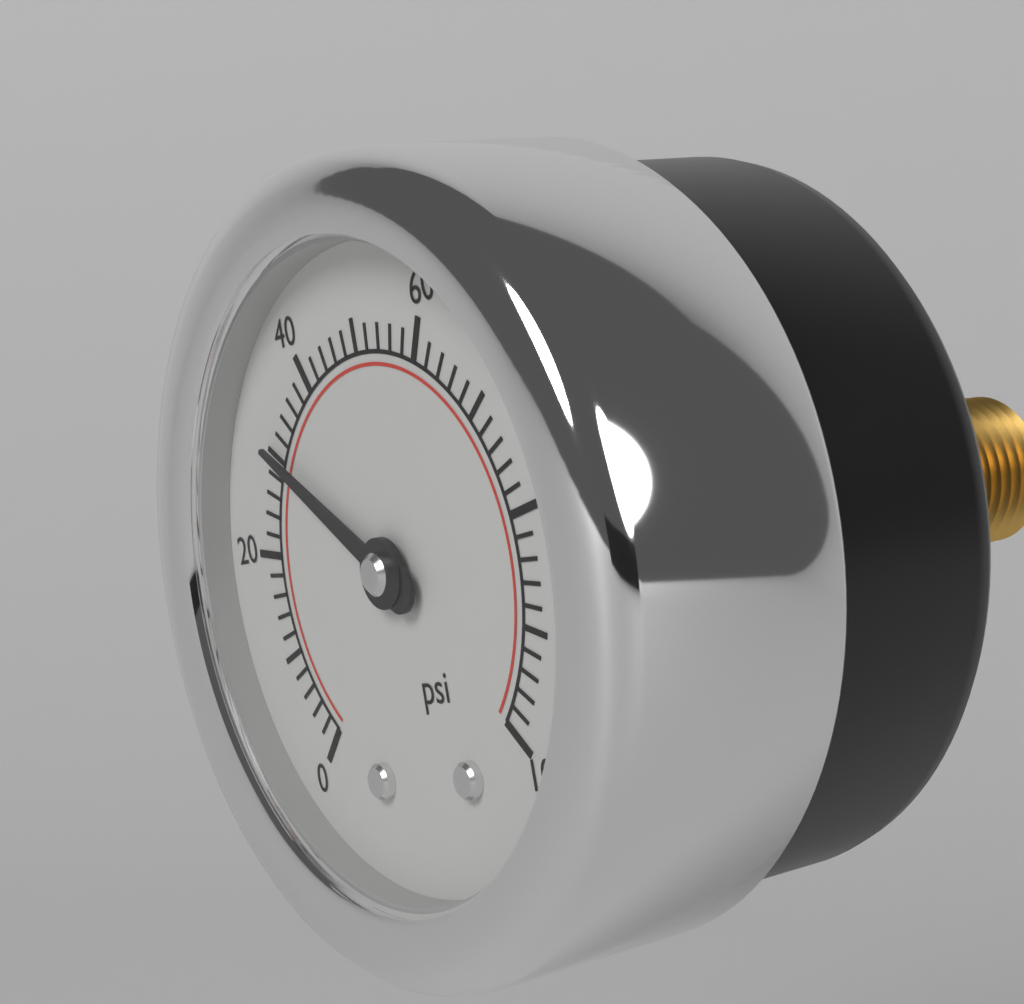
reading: 30 psi
